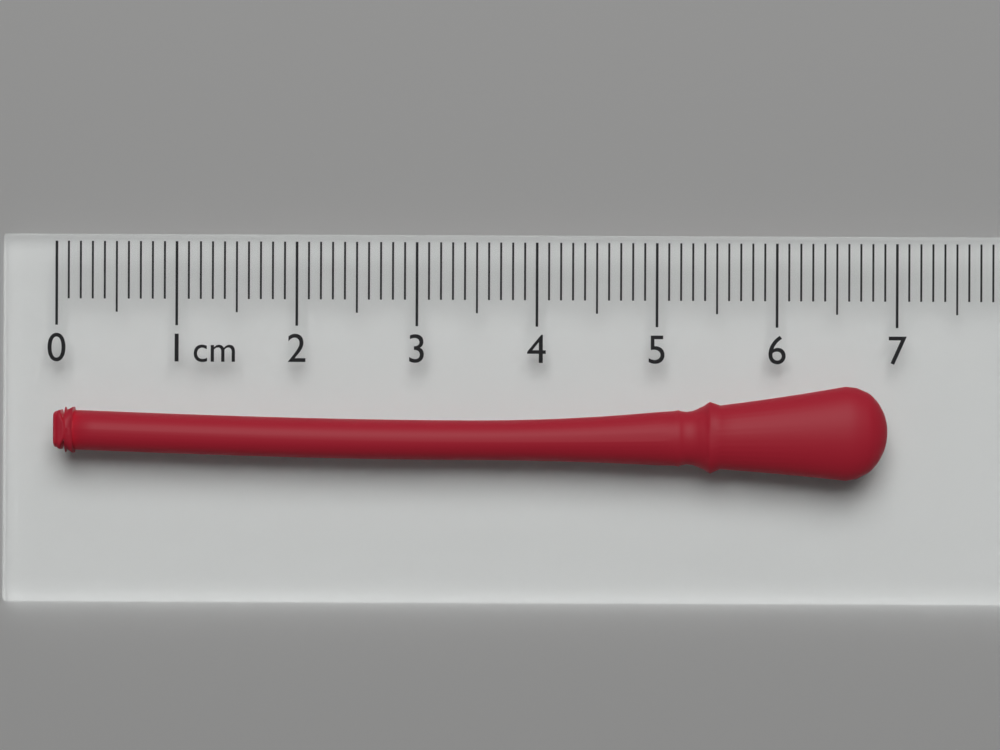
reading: 6.9 cm
